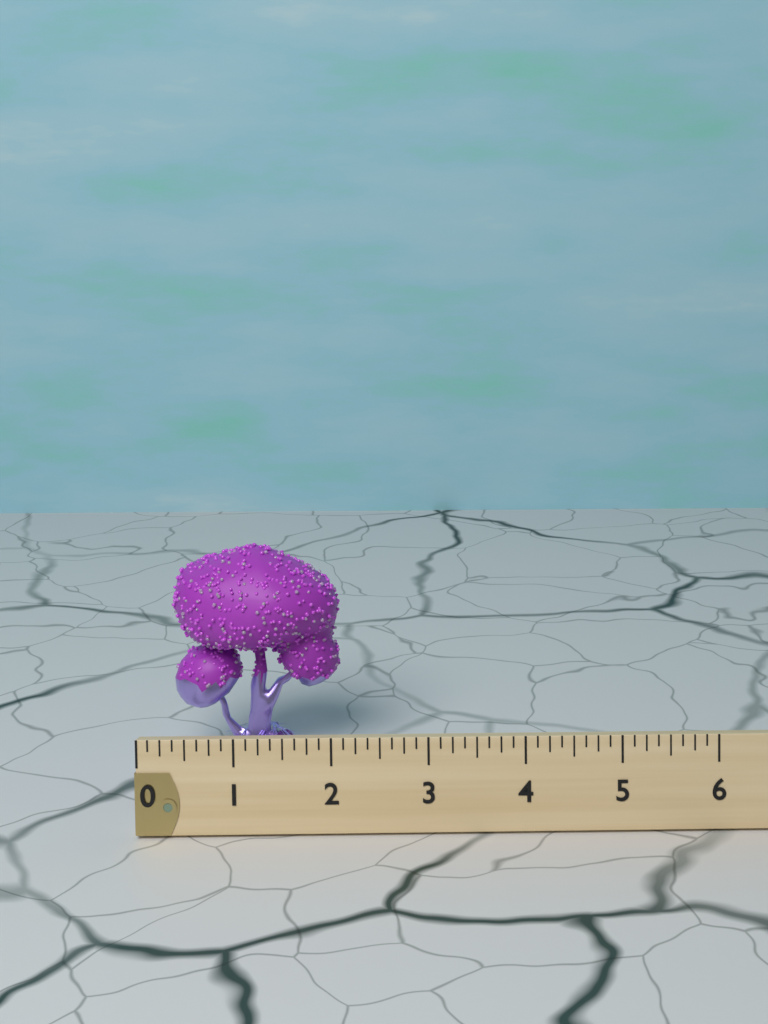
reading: 1.875 (no unit)
